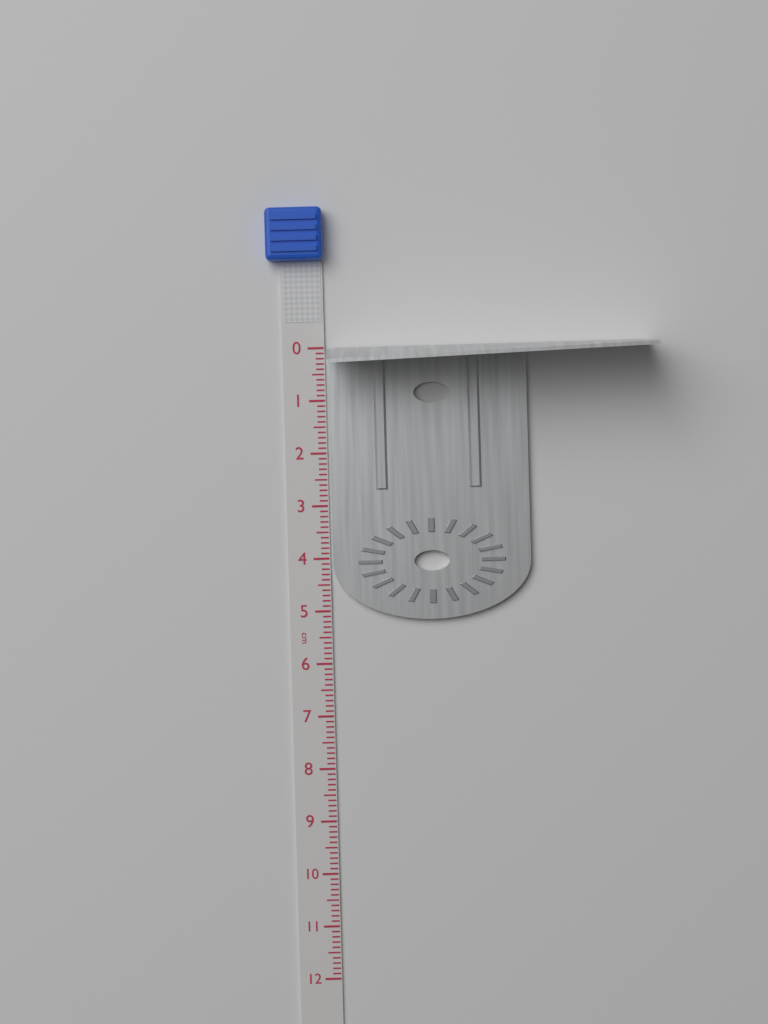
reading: 5.2 cm
